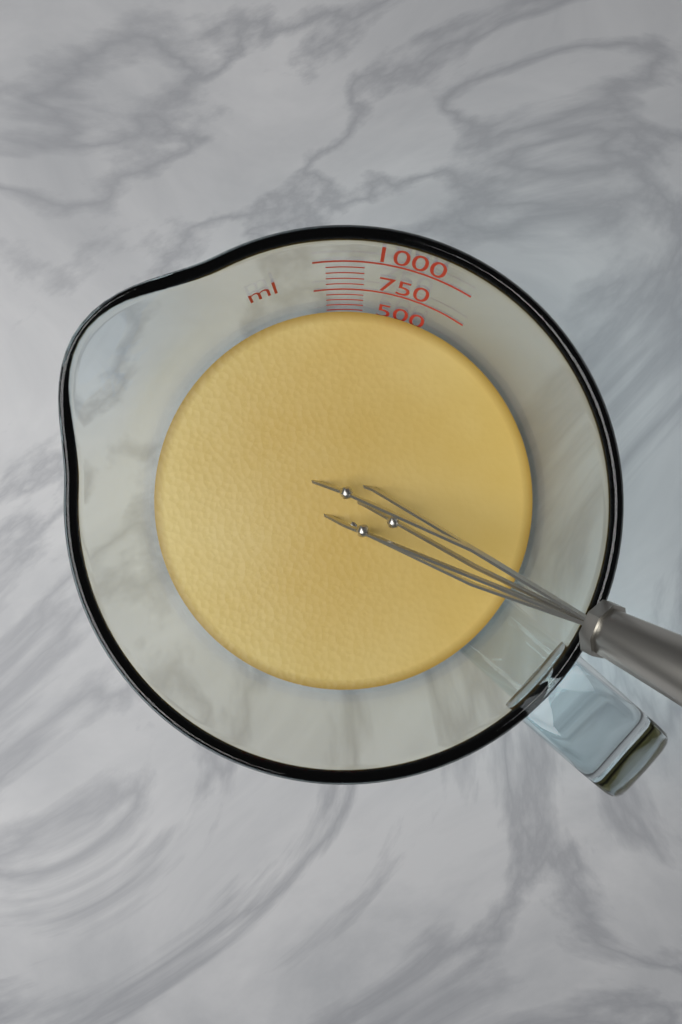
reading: 550 ml
